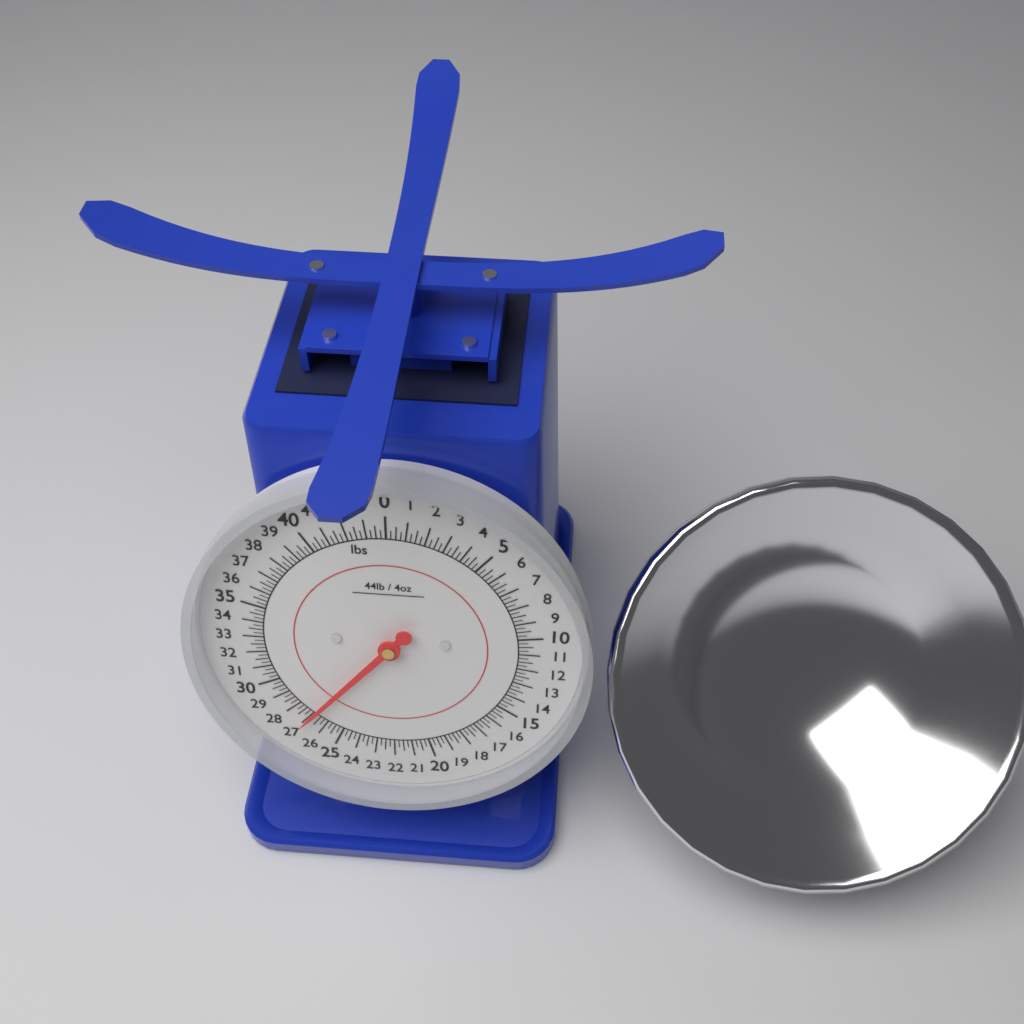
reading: 27.00 lbs
